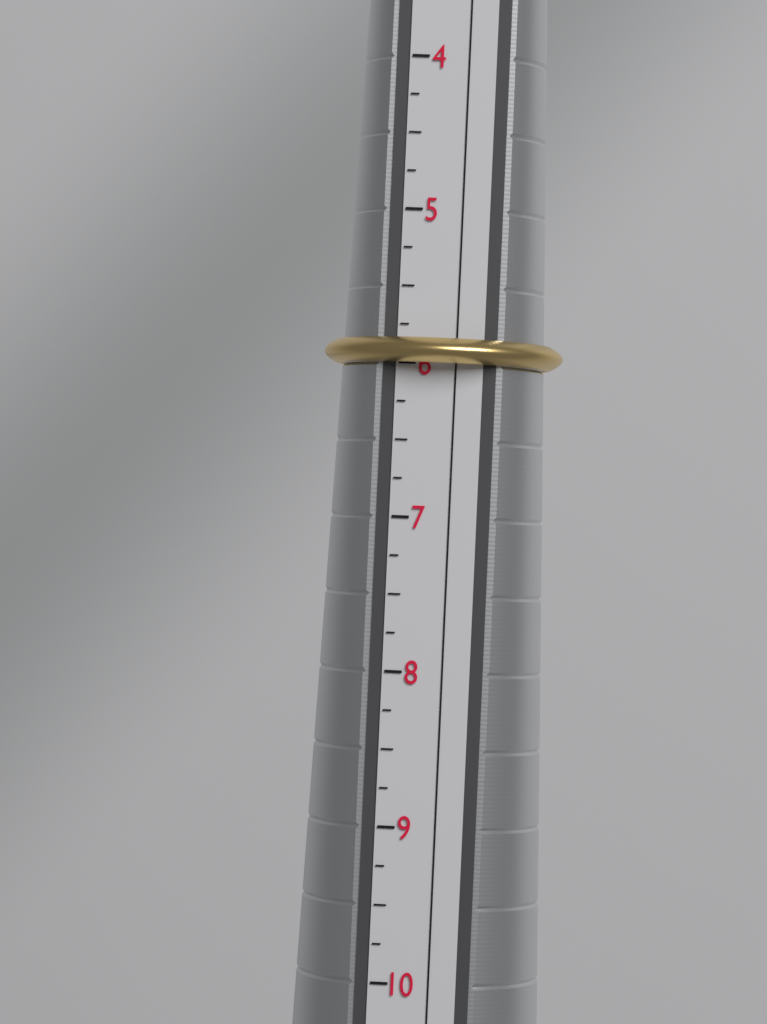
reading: 6.00 (no unit)
